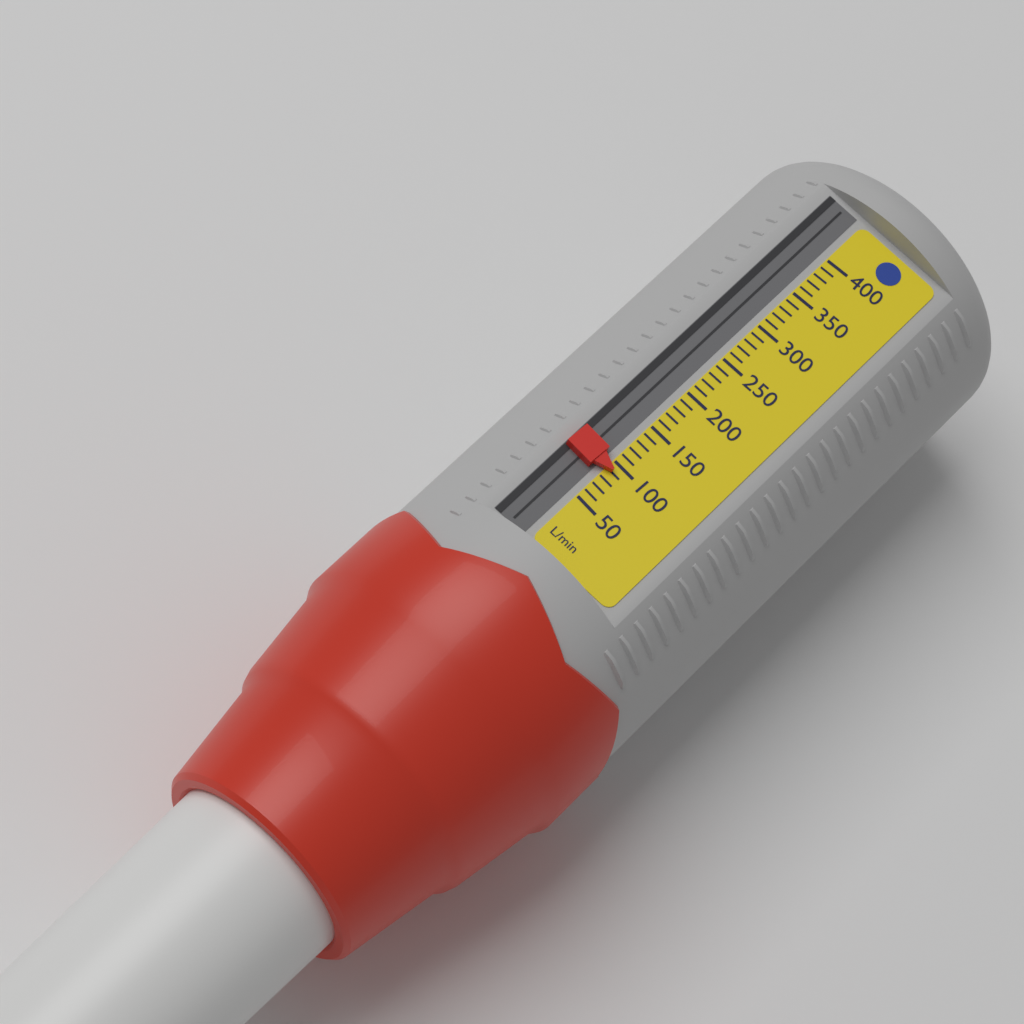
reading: 90 L/min
